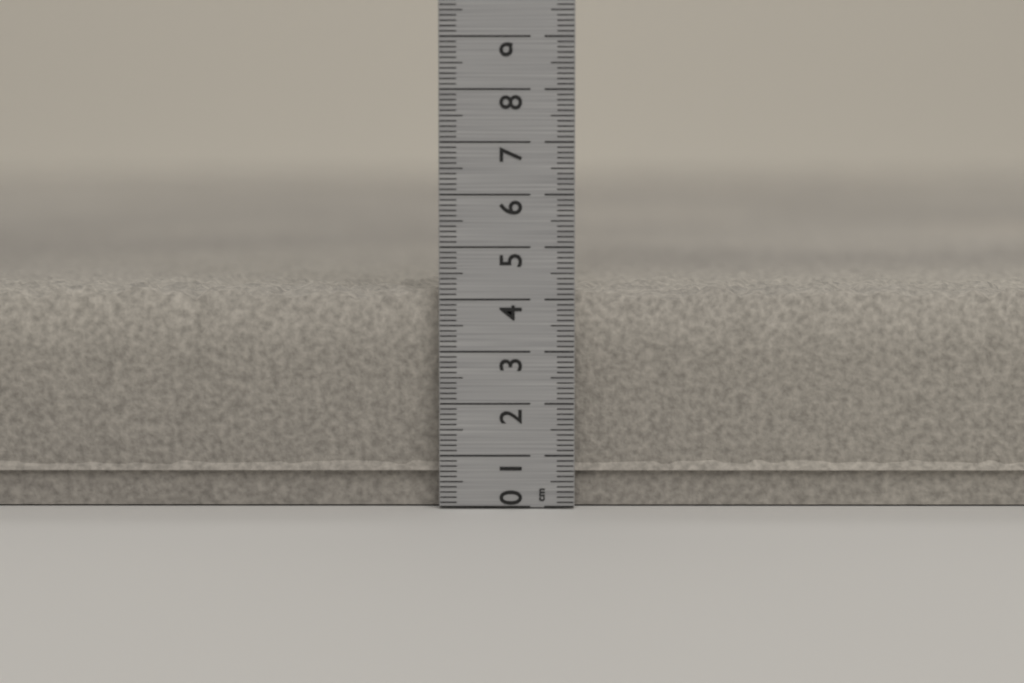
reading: 4.3 cm
